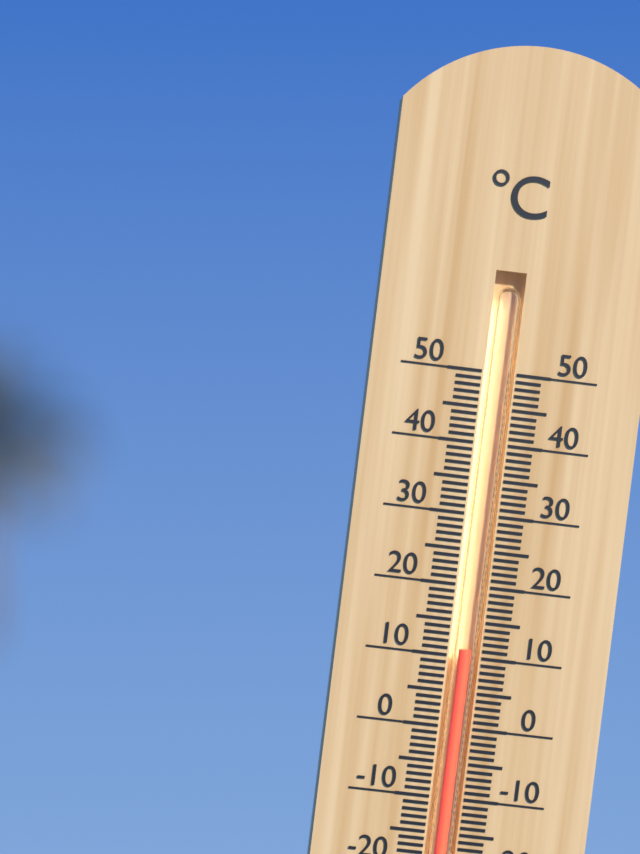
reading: 11 °C
